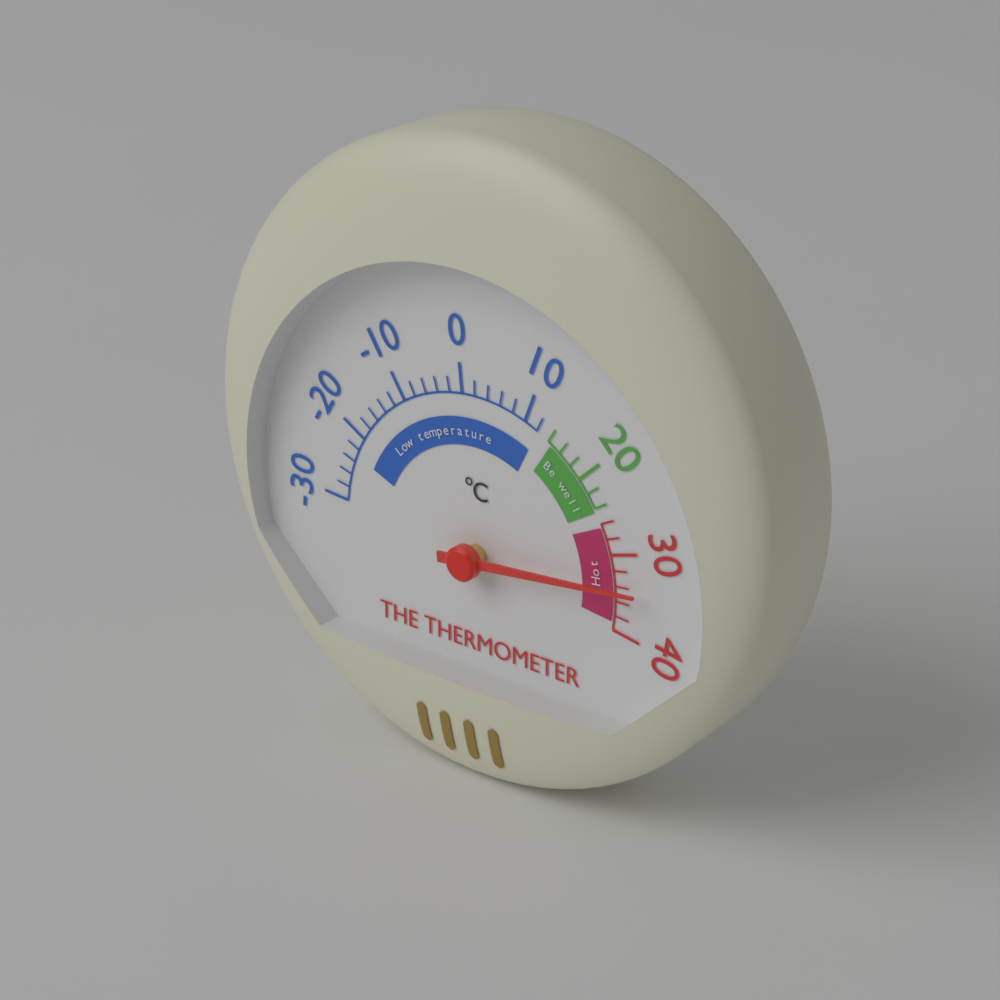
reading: 34 °C
